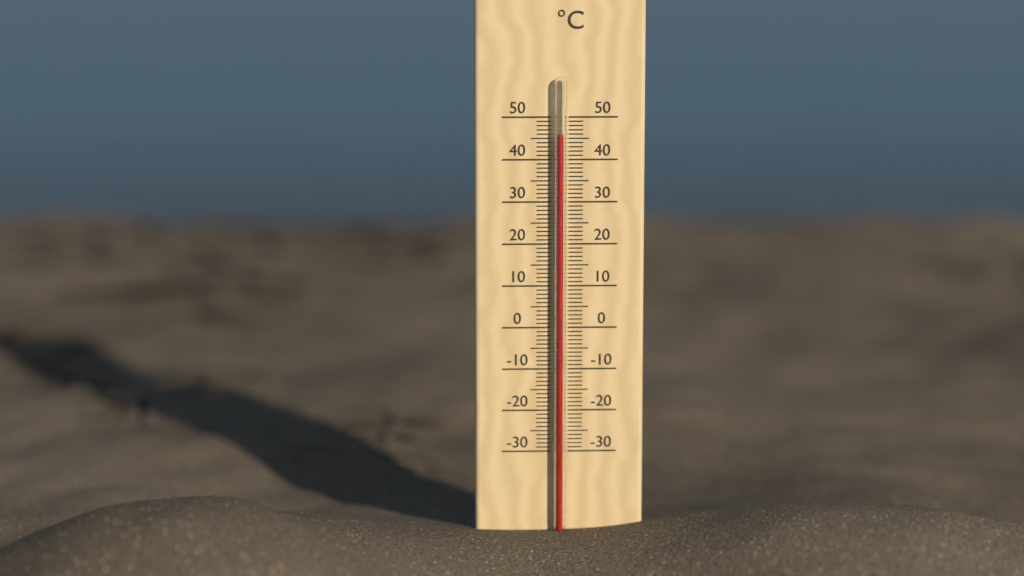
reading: 46 °C
